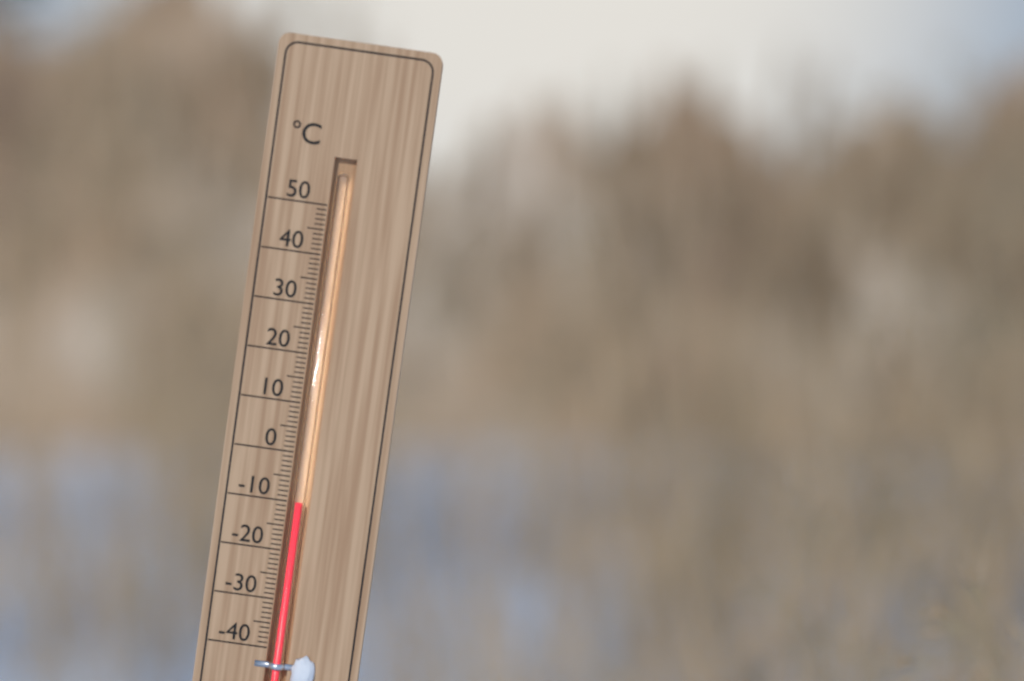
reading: -10 °C
